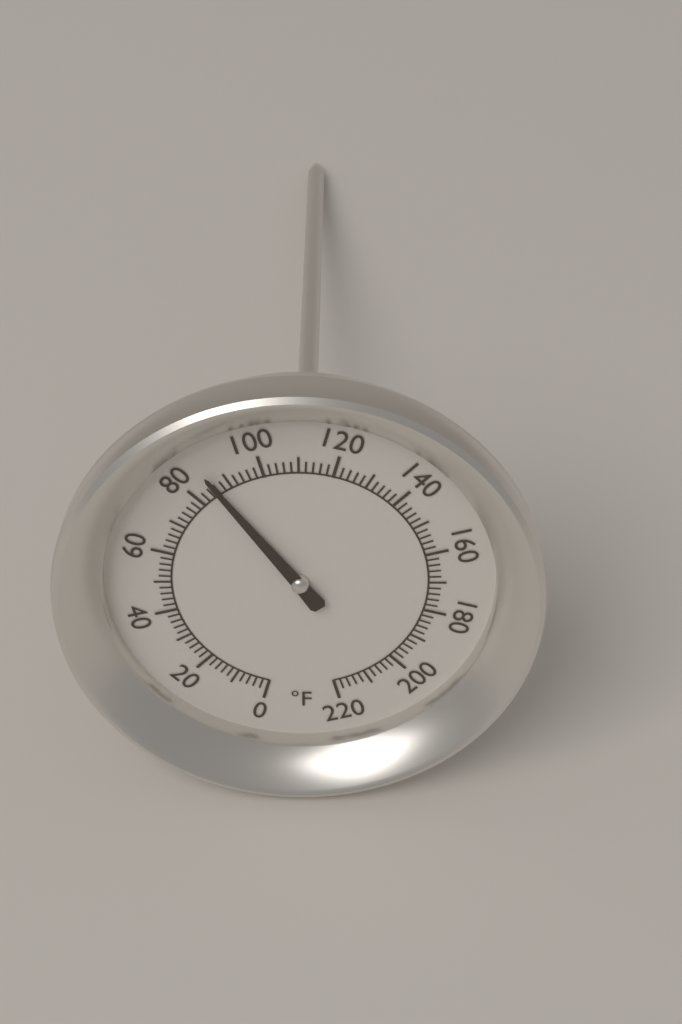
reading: 86 °F
